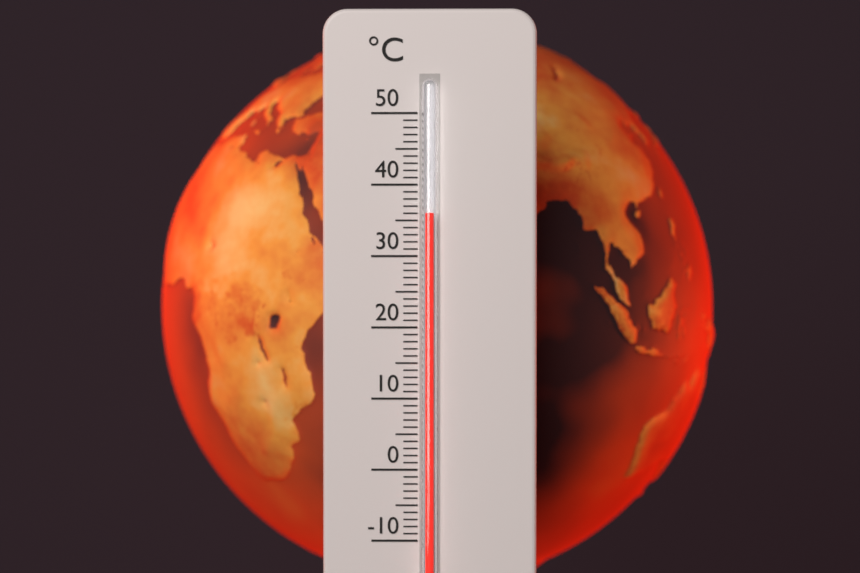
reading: 36 °C
